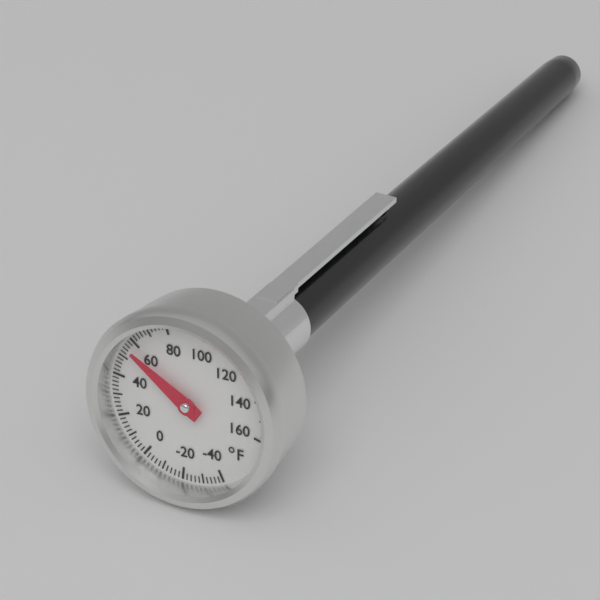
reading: 56 °F
